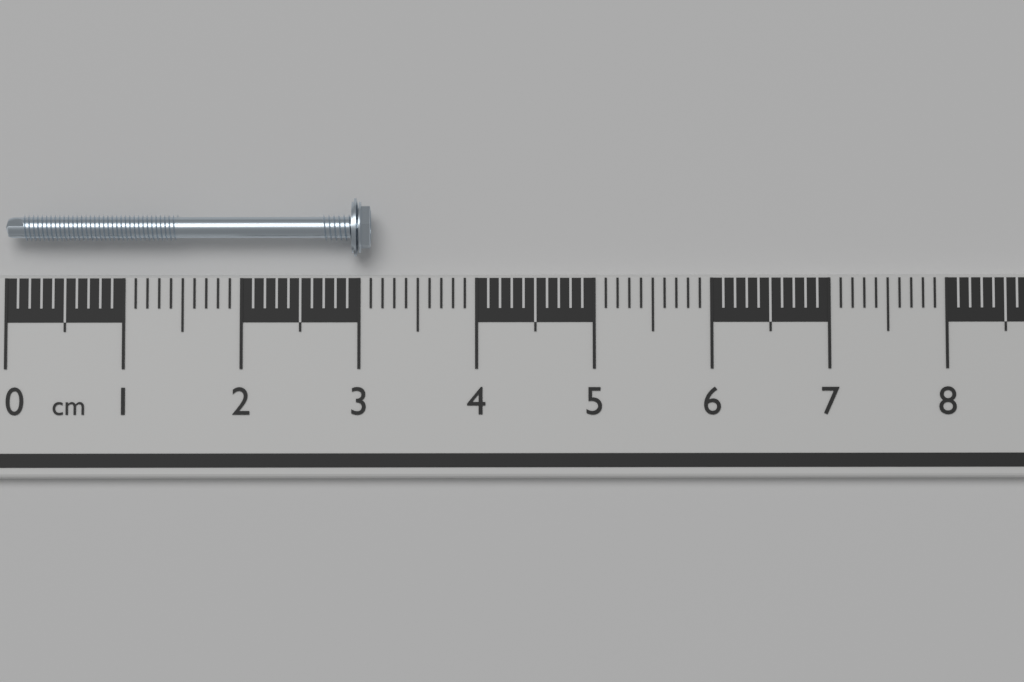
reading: 3.1 cm
